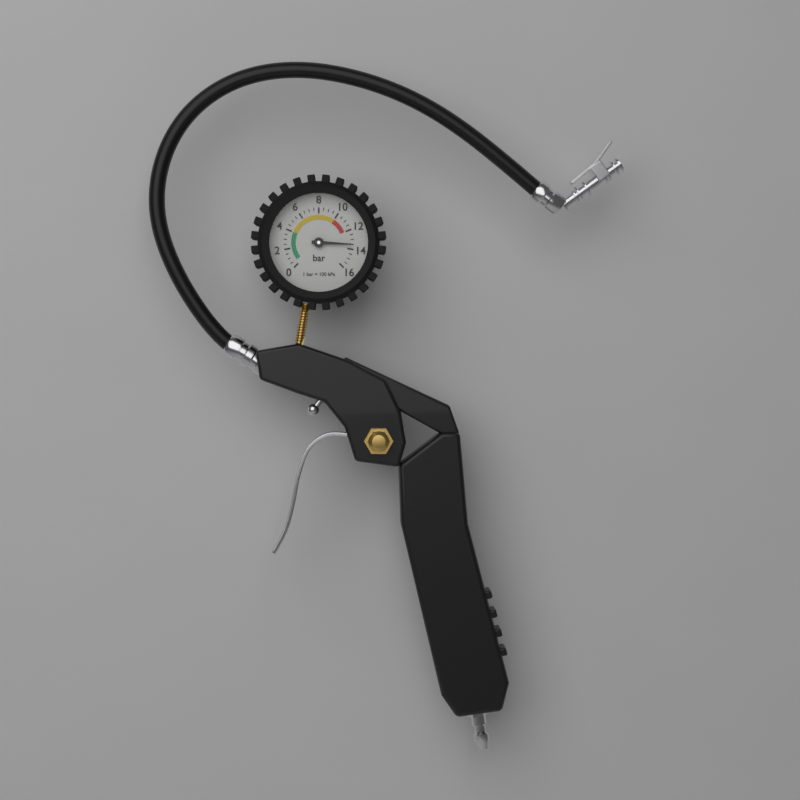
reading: 13.5 bar
